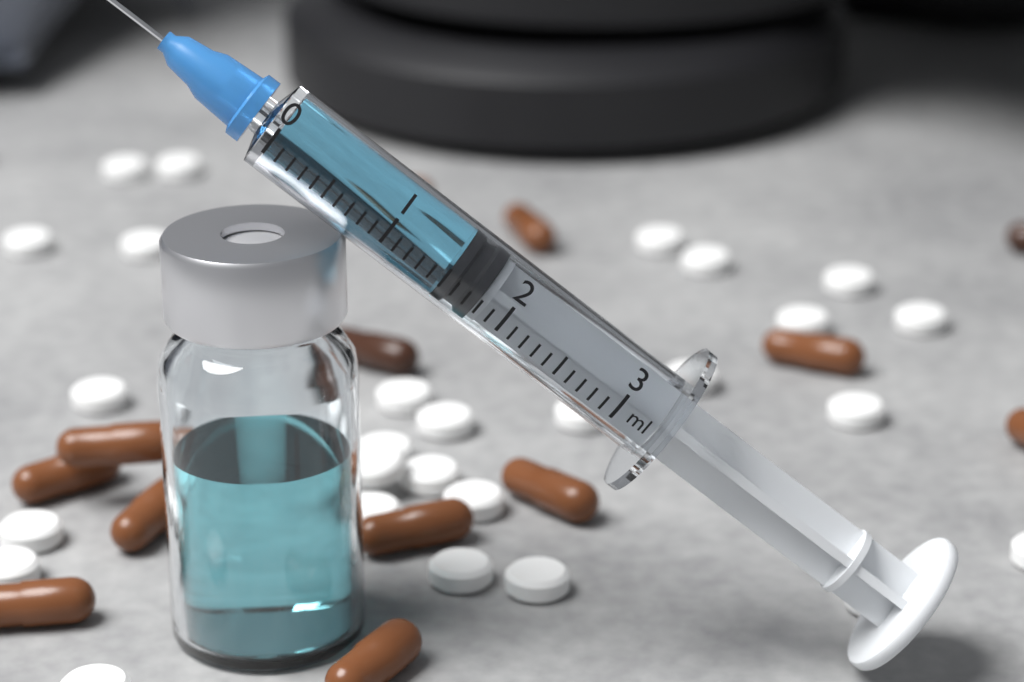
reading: 1.5 ml
